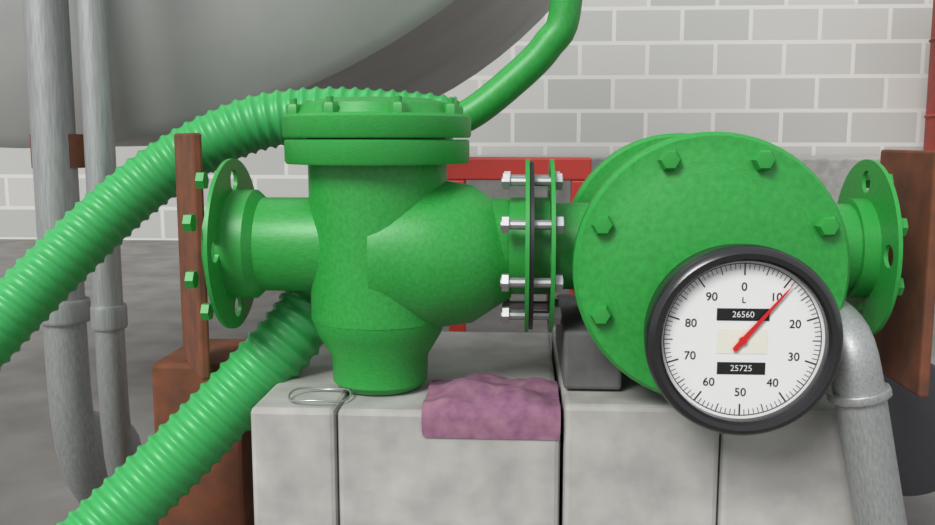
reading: 11 L
